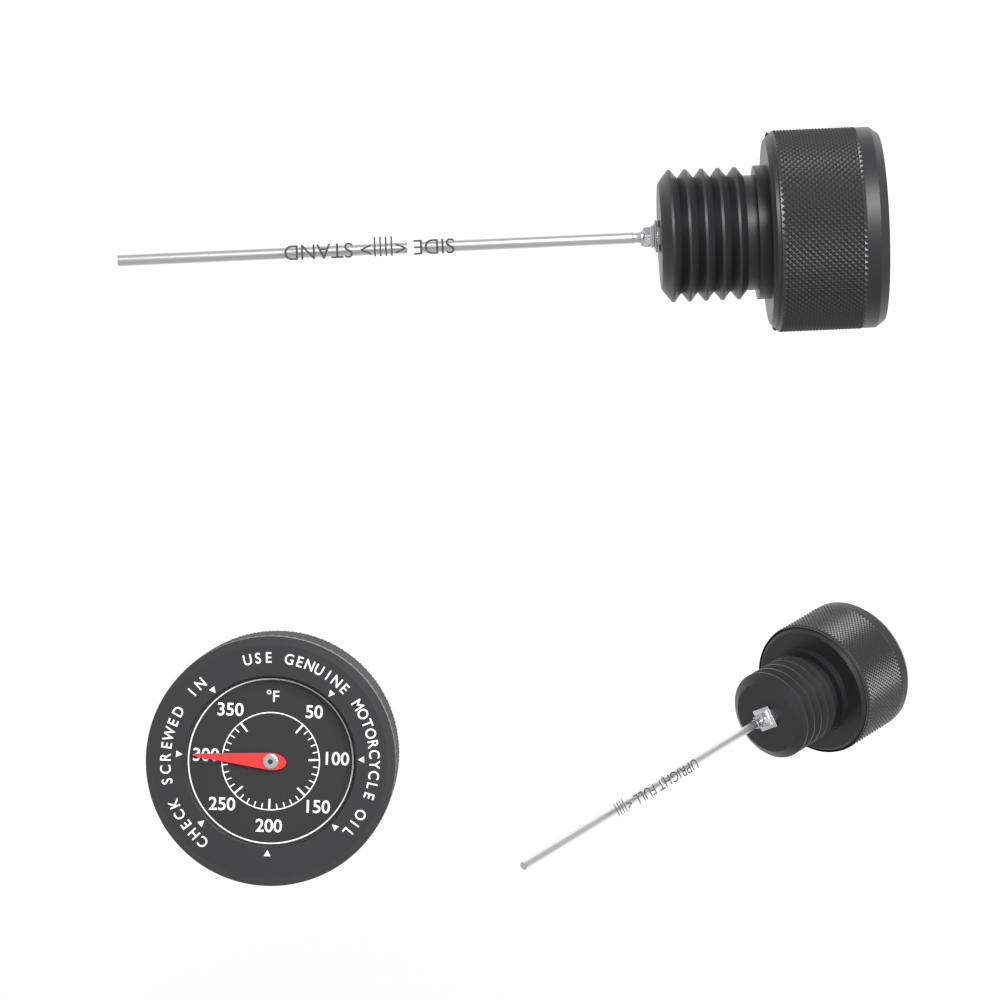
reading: 300 °F
